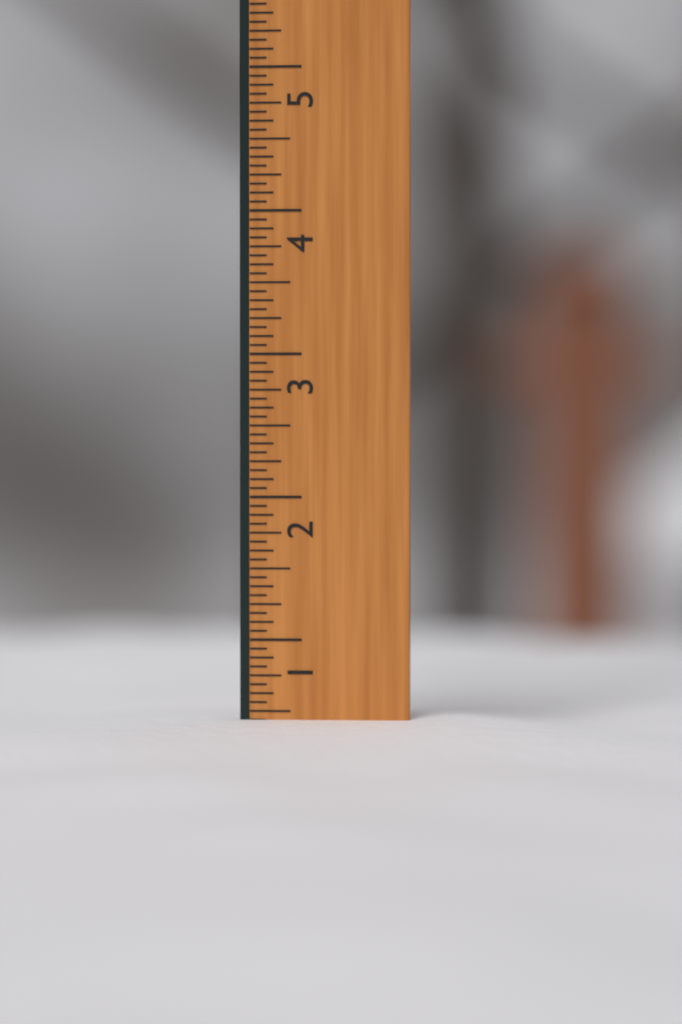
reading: 0.4375 in
